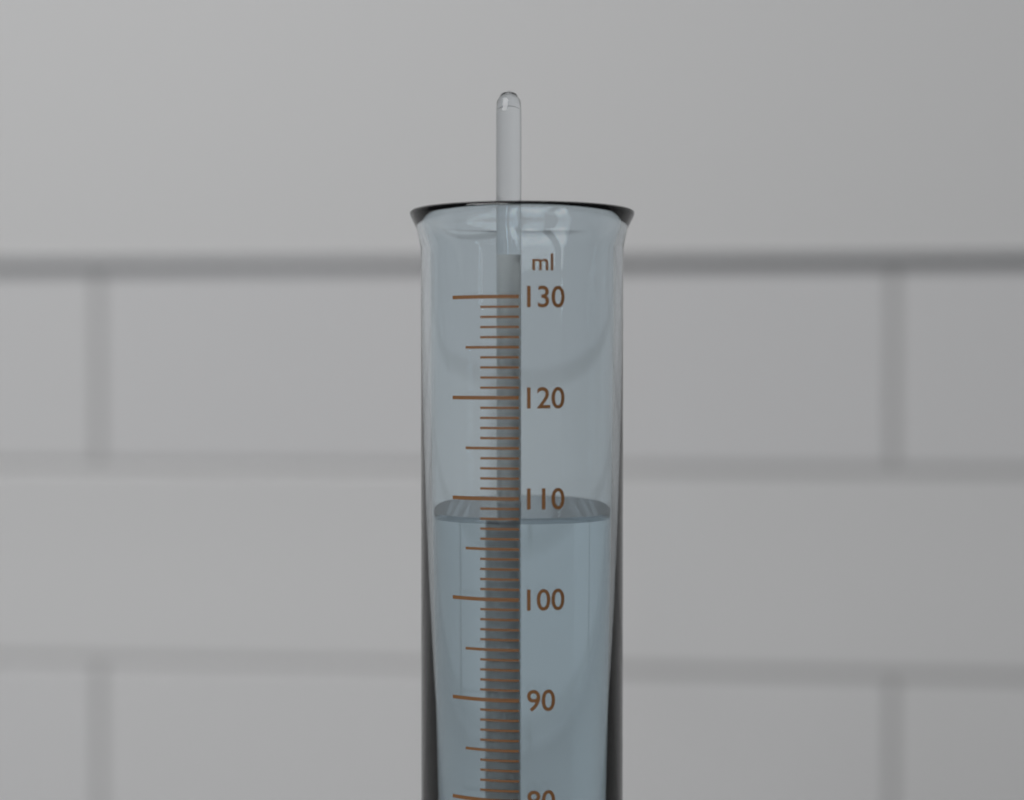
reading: 108 ml
